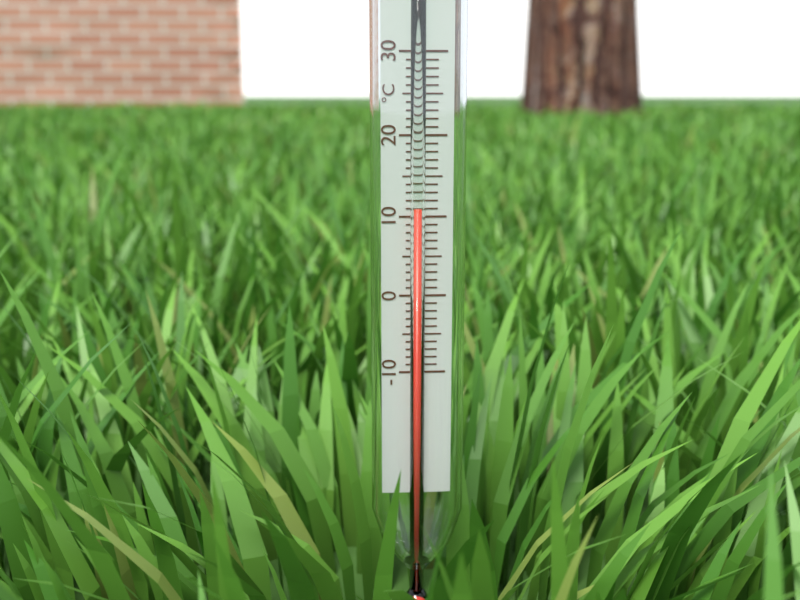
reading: 11 °C
